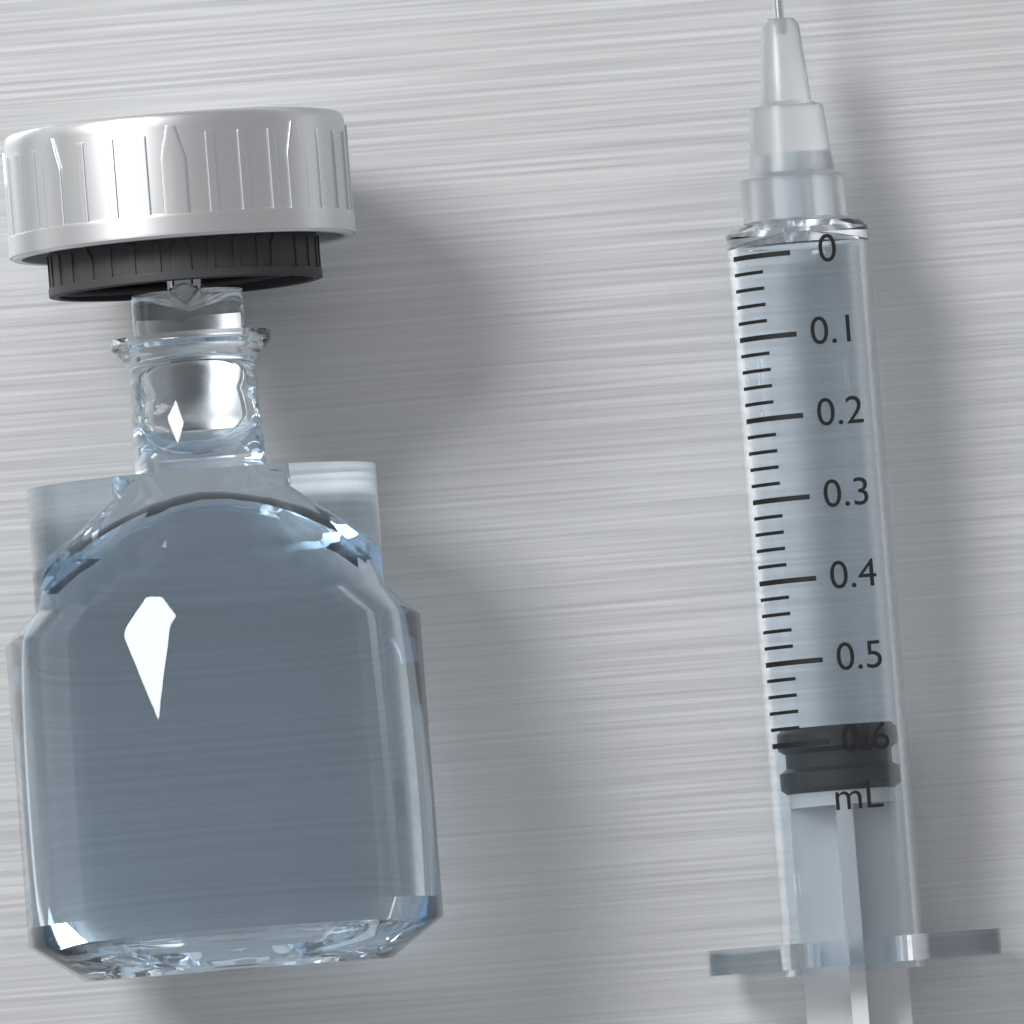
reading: 0.58 mL
